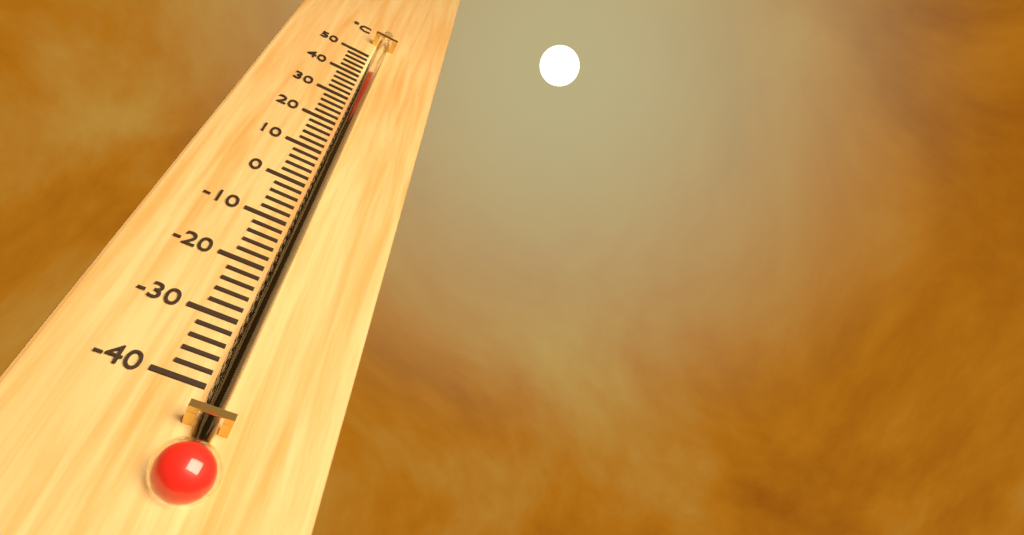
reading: 40 °C
